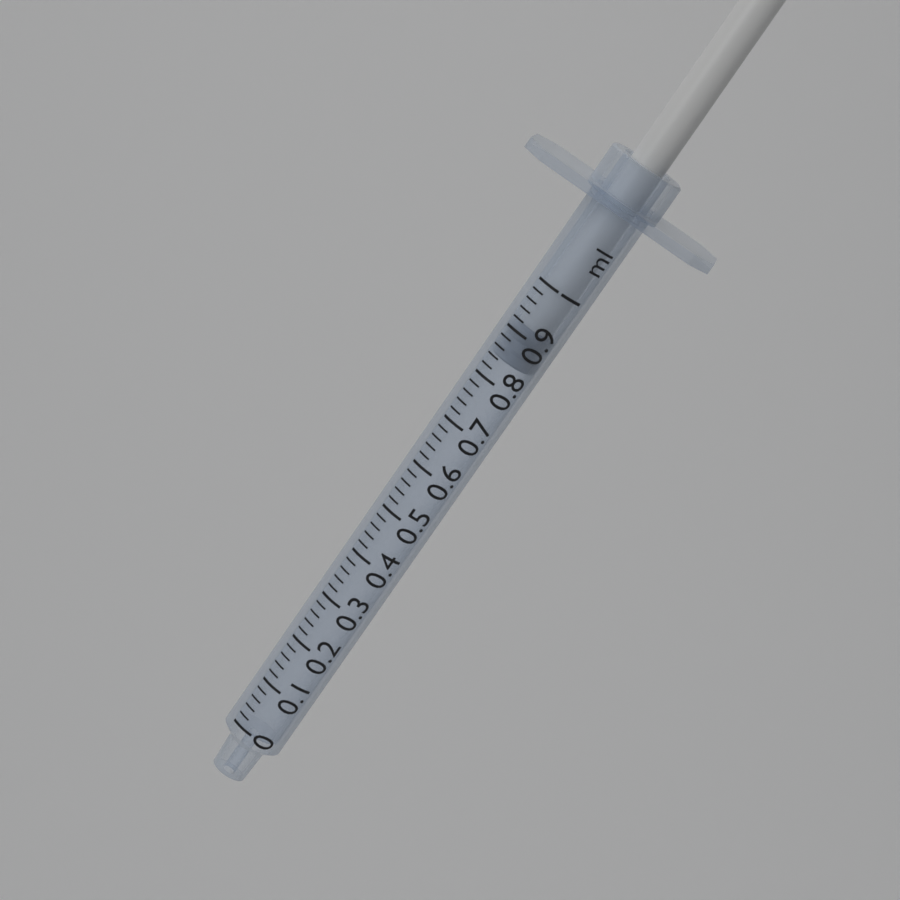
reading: 0.84 ml
